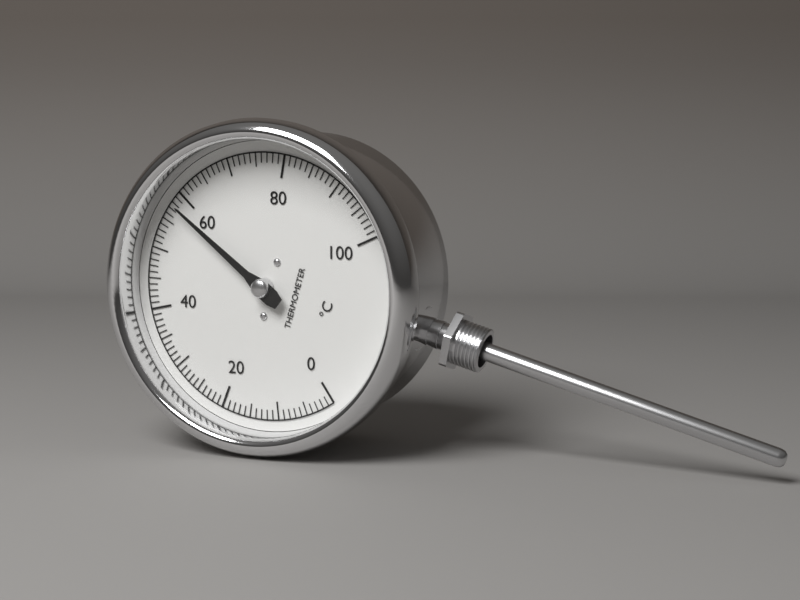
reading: 58 °C
